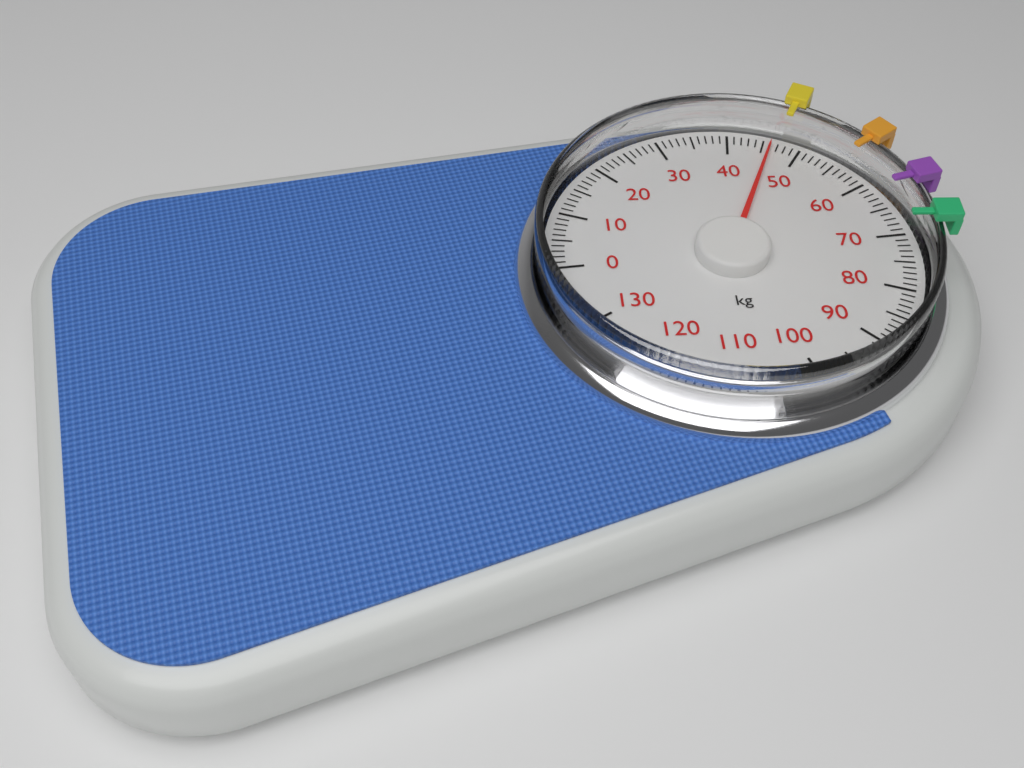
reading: 46 kg
